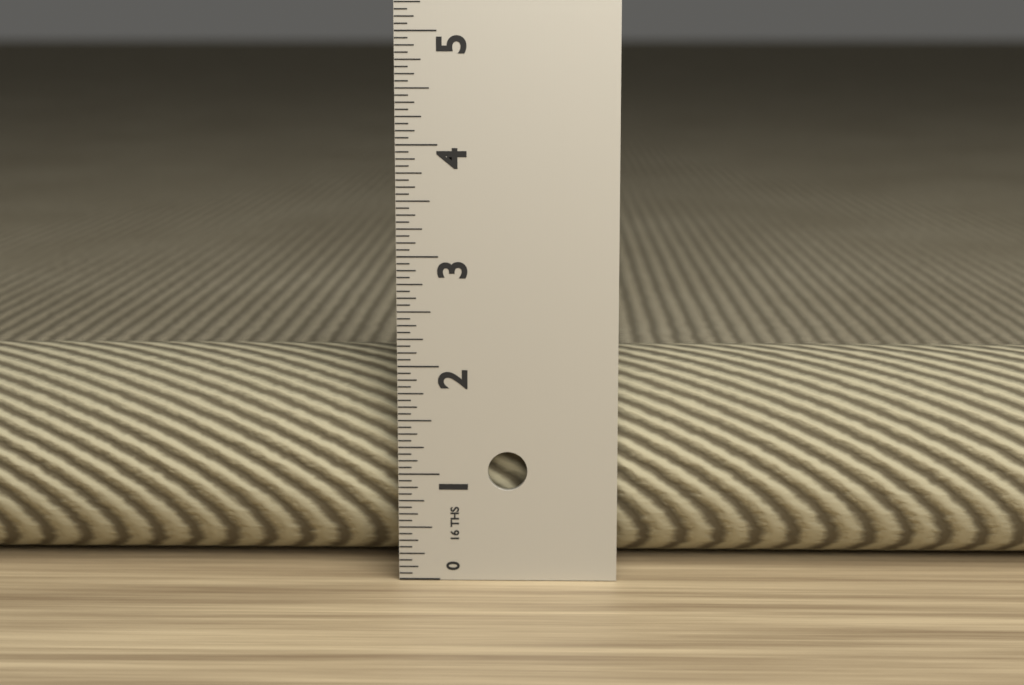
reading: 2.0000 in
